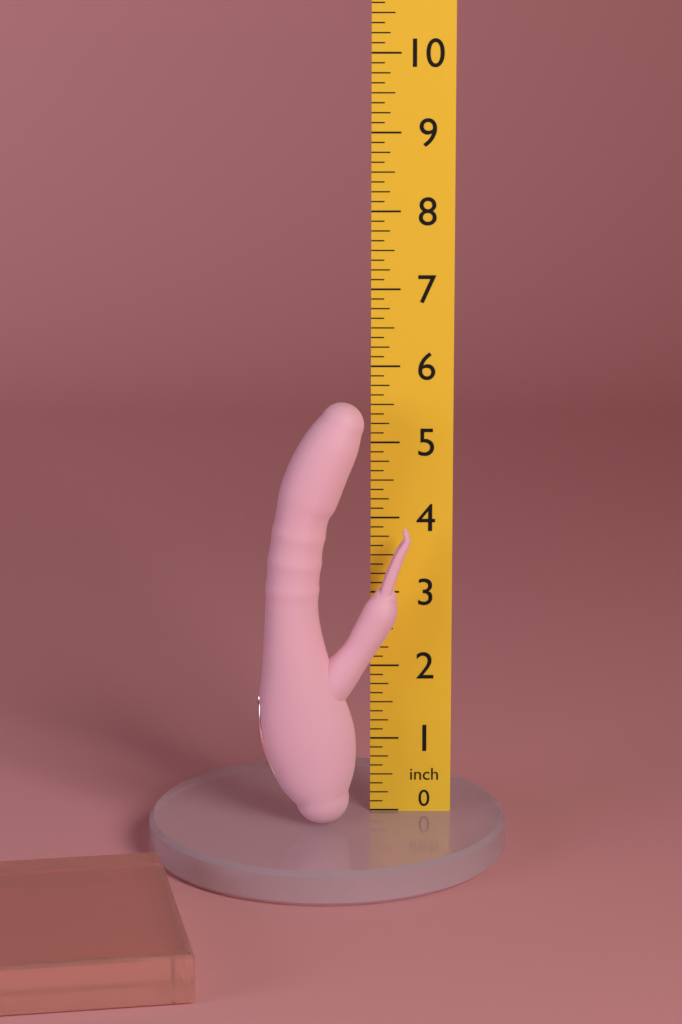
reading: 5.625 inch
